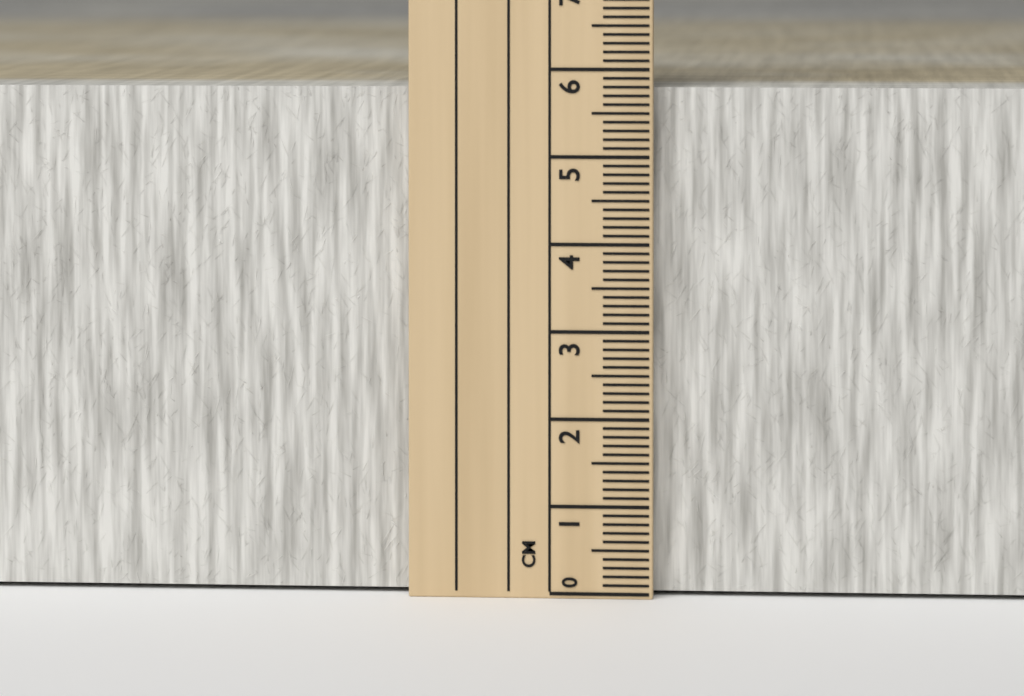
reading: 5.8 cm
